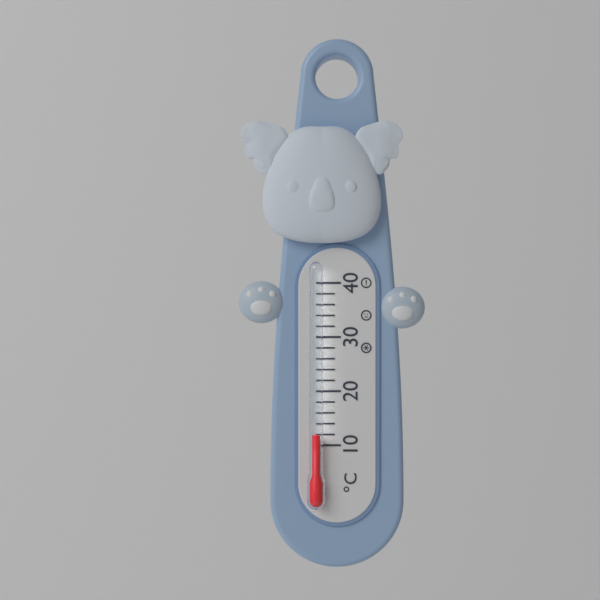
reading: 12 °C
